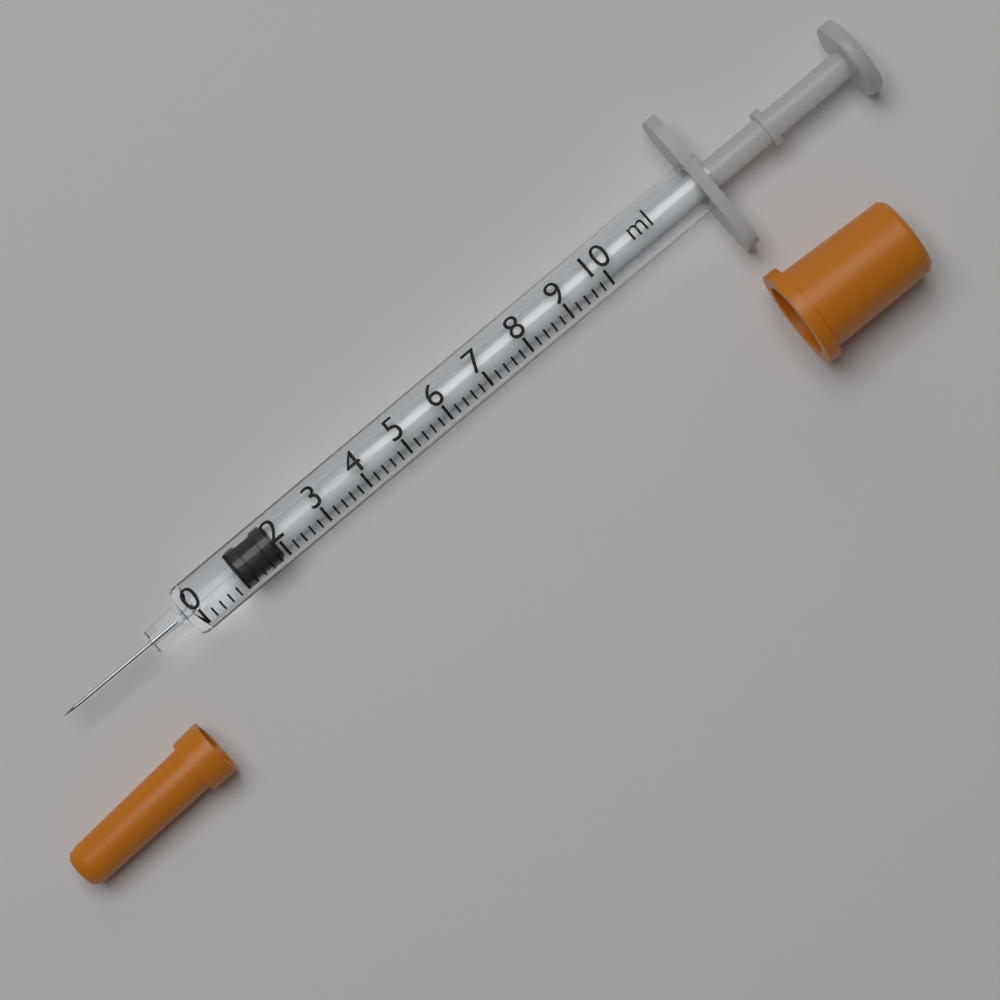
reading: 1.0 ml
